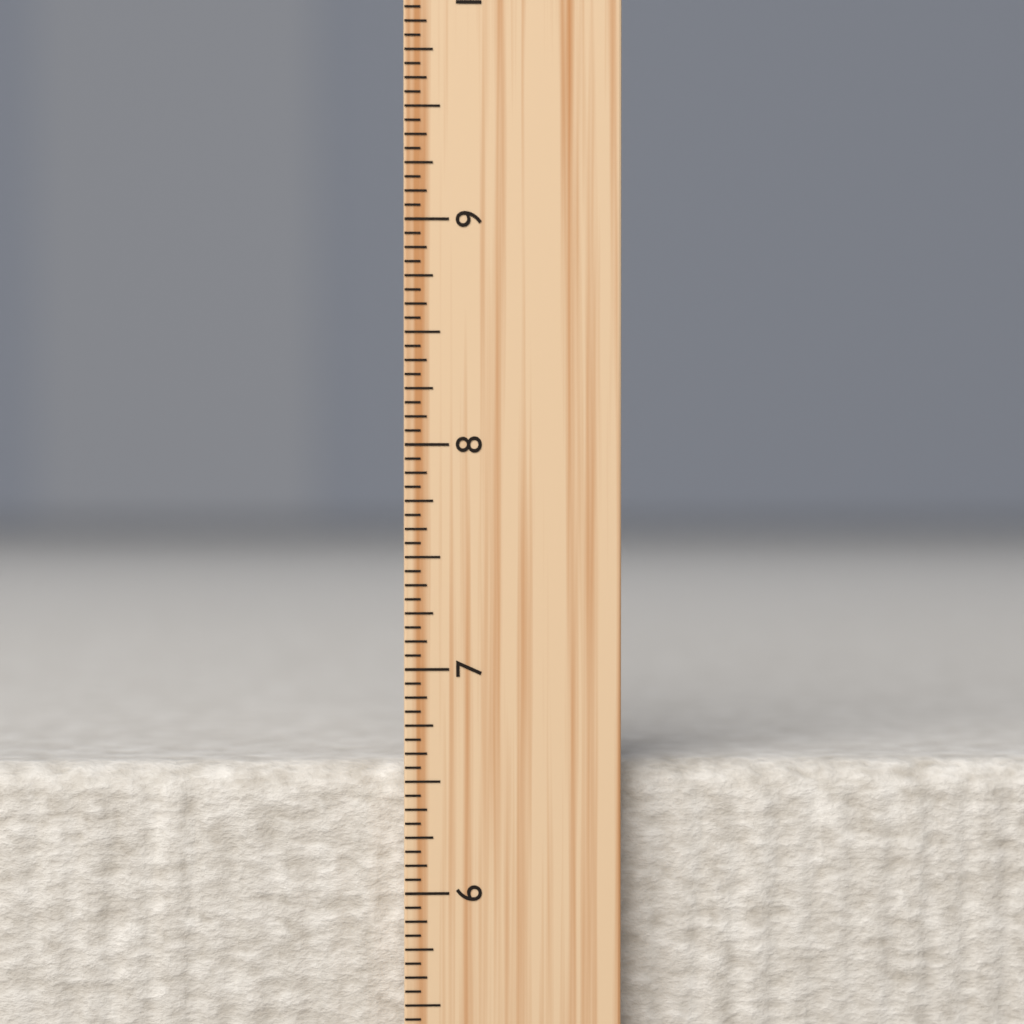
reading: 6.5625 inch
